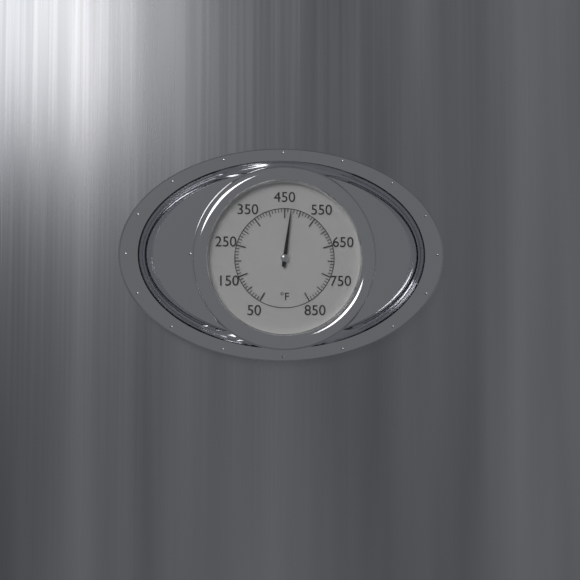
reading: 470 °F
